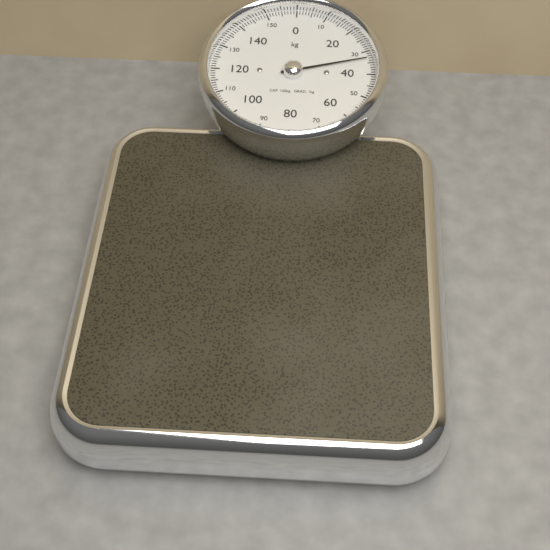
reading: 33 kg
